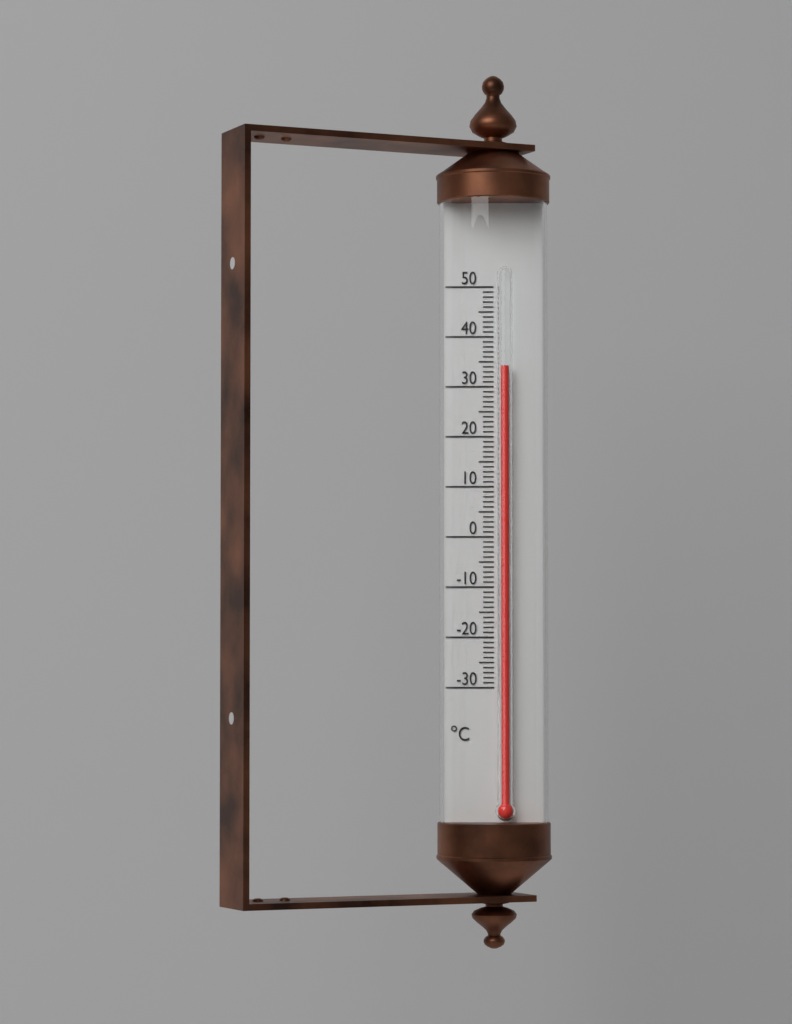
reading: 34 °C
